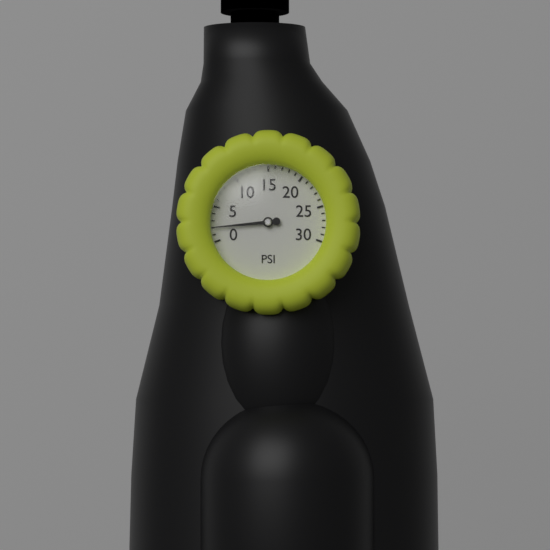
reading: 2 psi
